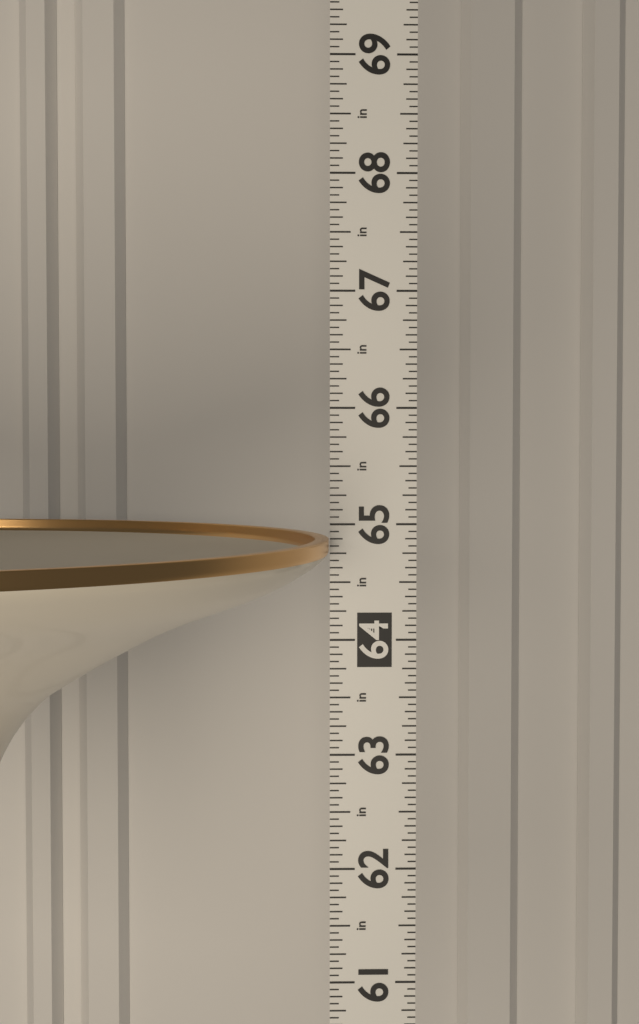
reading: 64.8750 in
